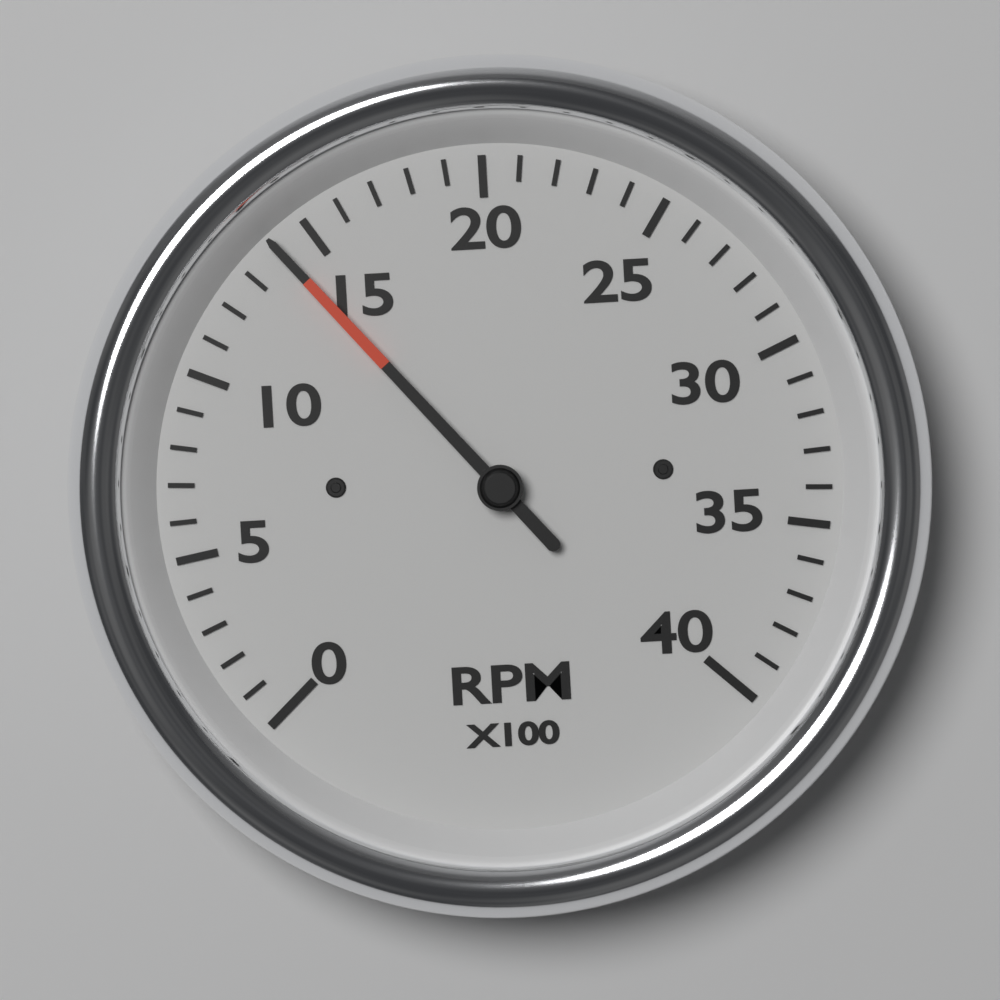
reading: 1400 RPM
